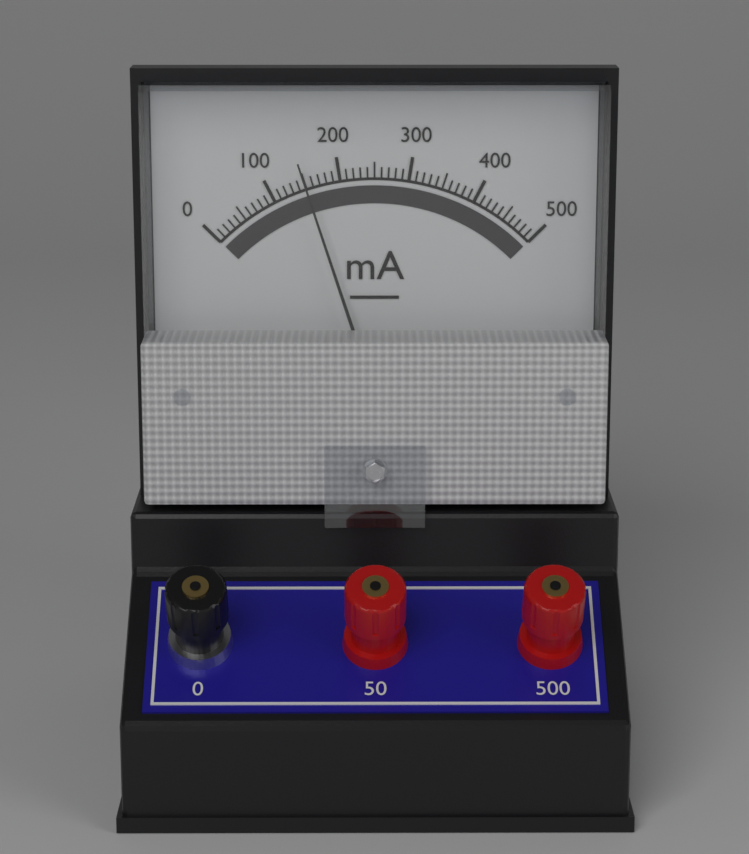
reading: 150 mA
